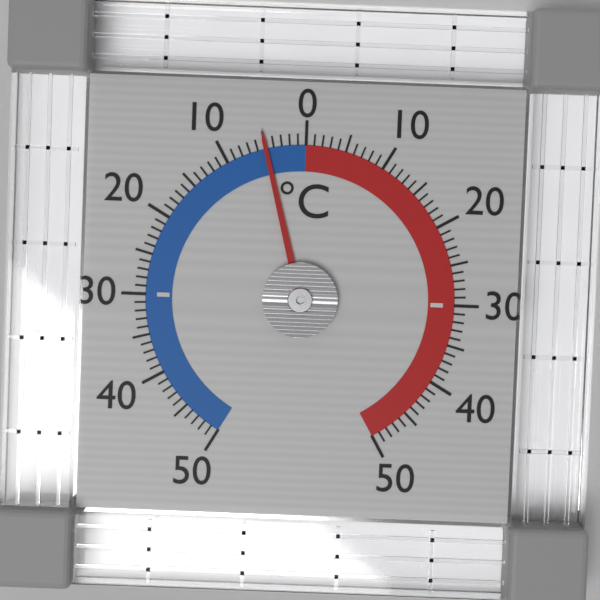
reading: -5 °C
